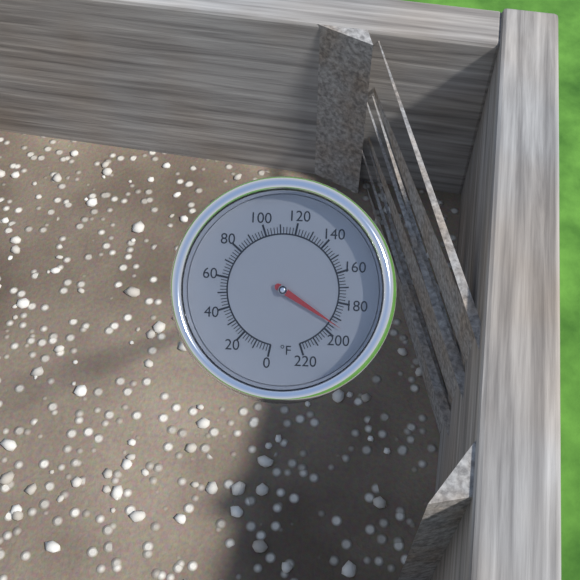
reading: 194 °F
